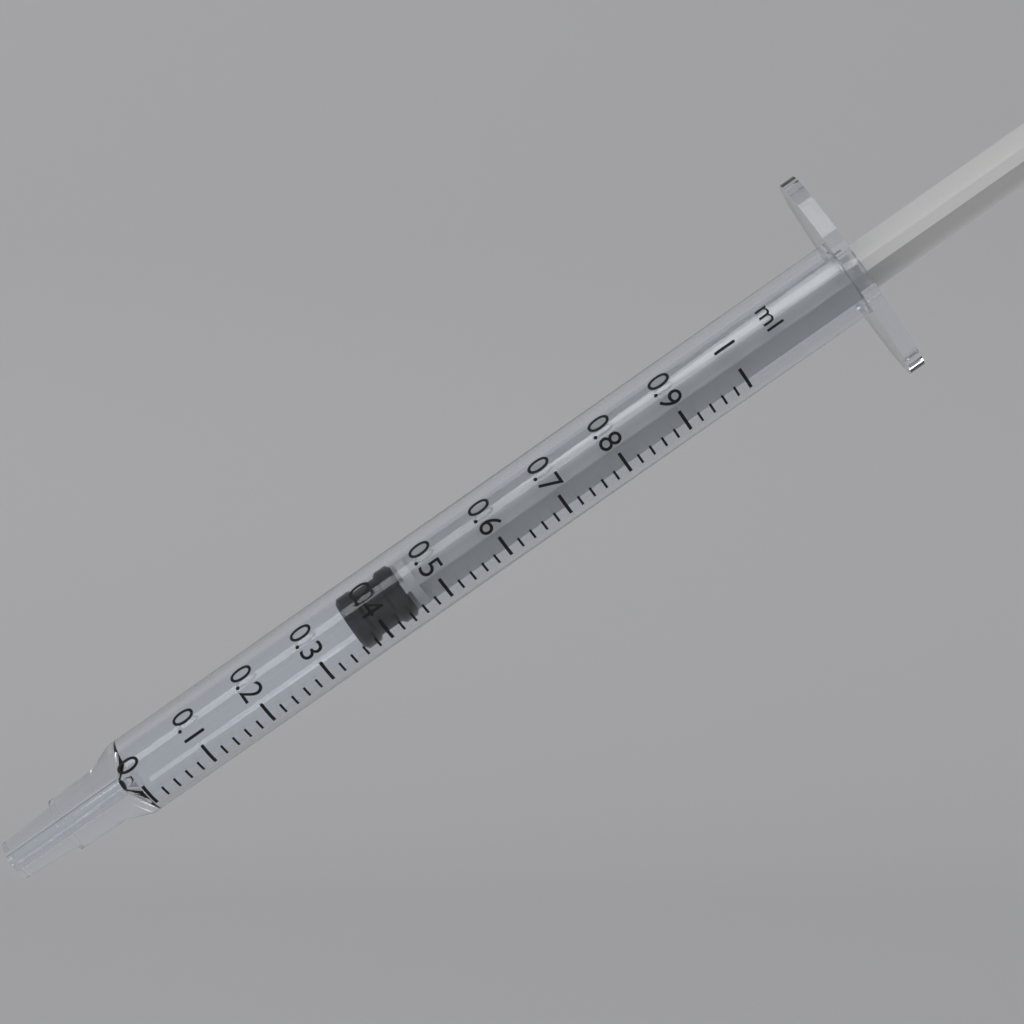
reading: 0.36 ml
